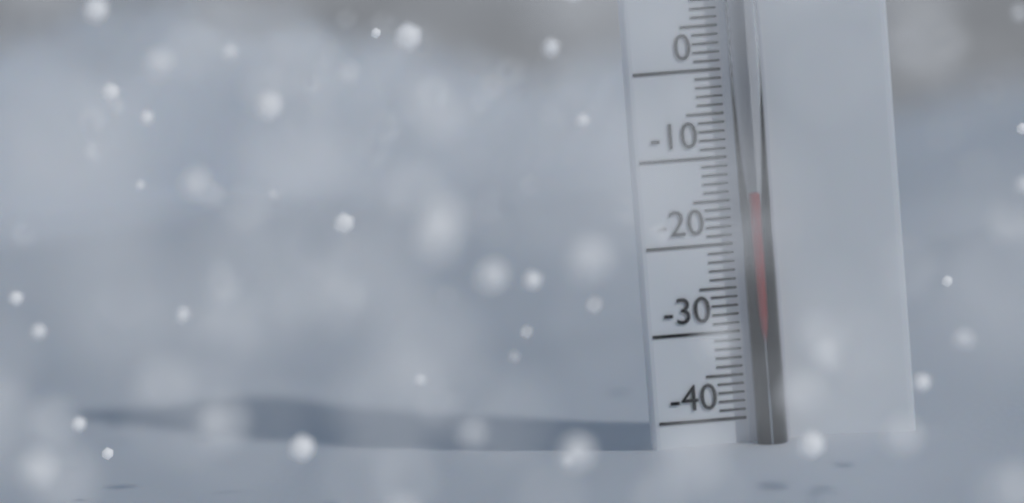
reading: -14 °C
